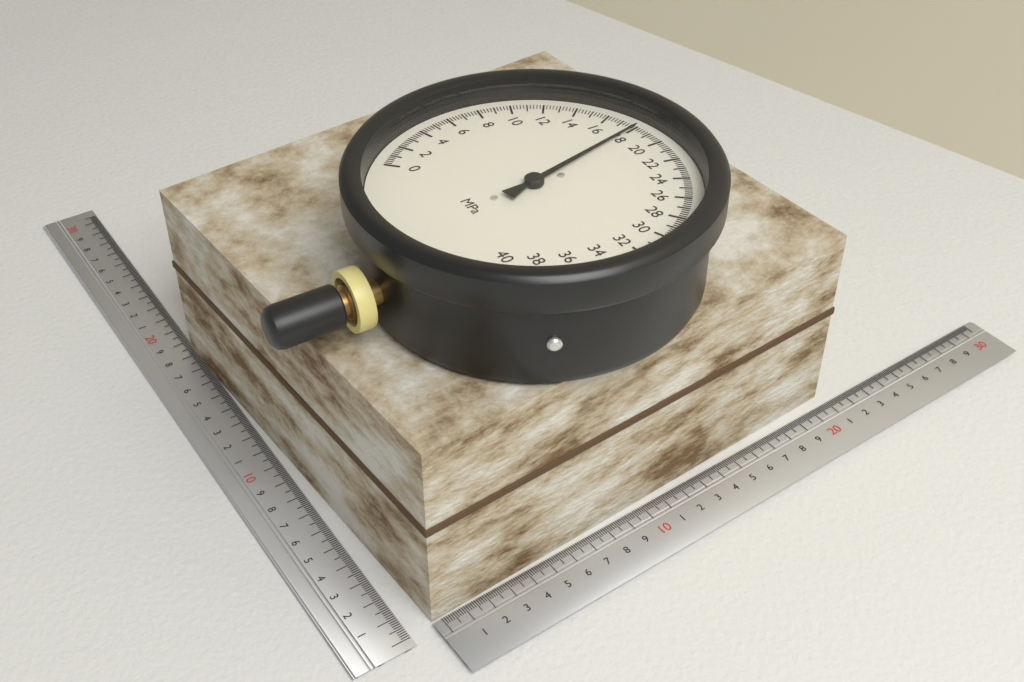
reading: 18.0 MPa
